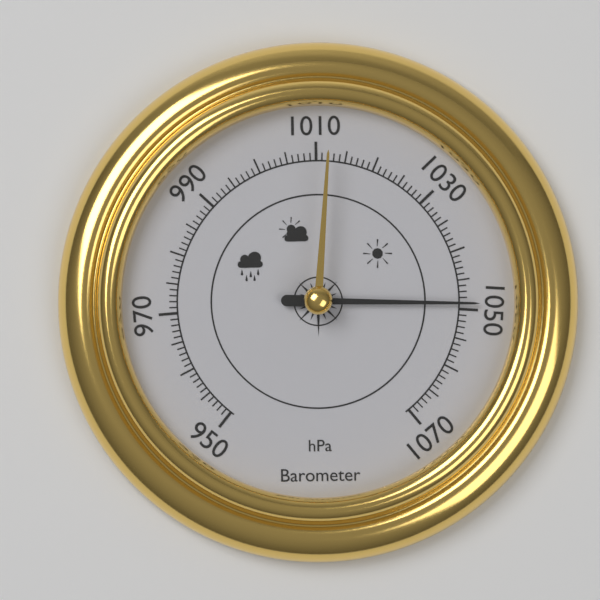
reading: 1049 hPa
